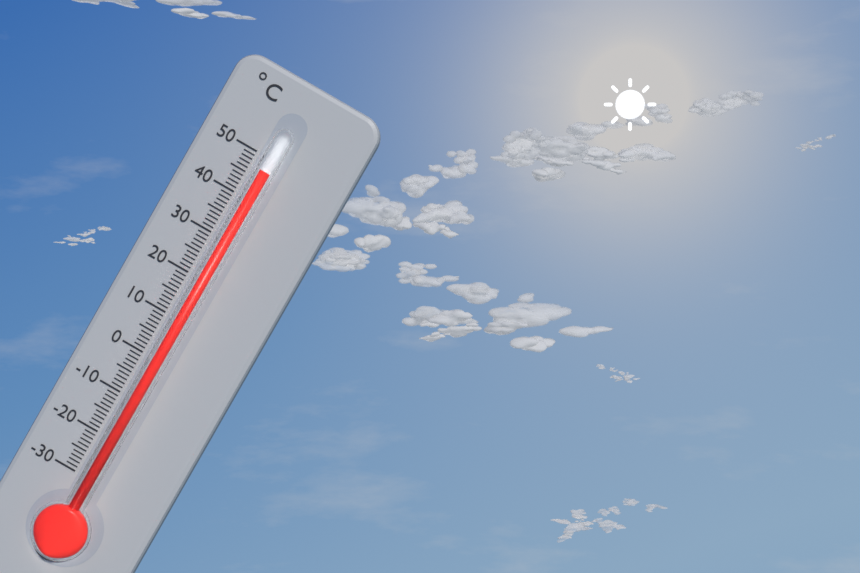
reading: 47 °C
